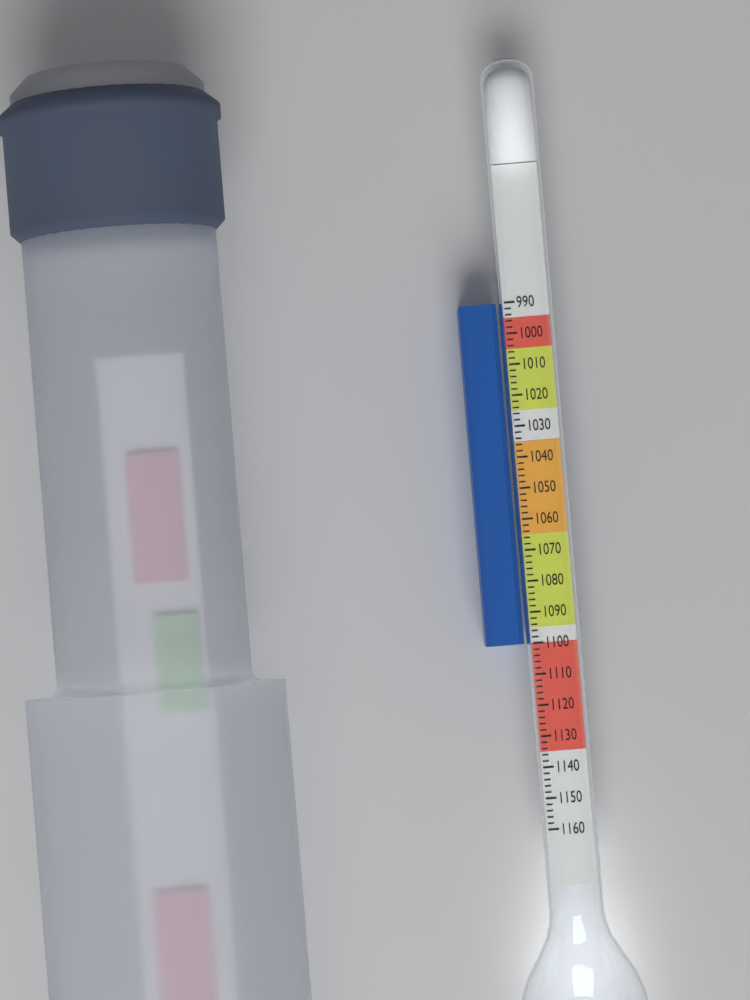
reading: 1100 (no unit)
